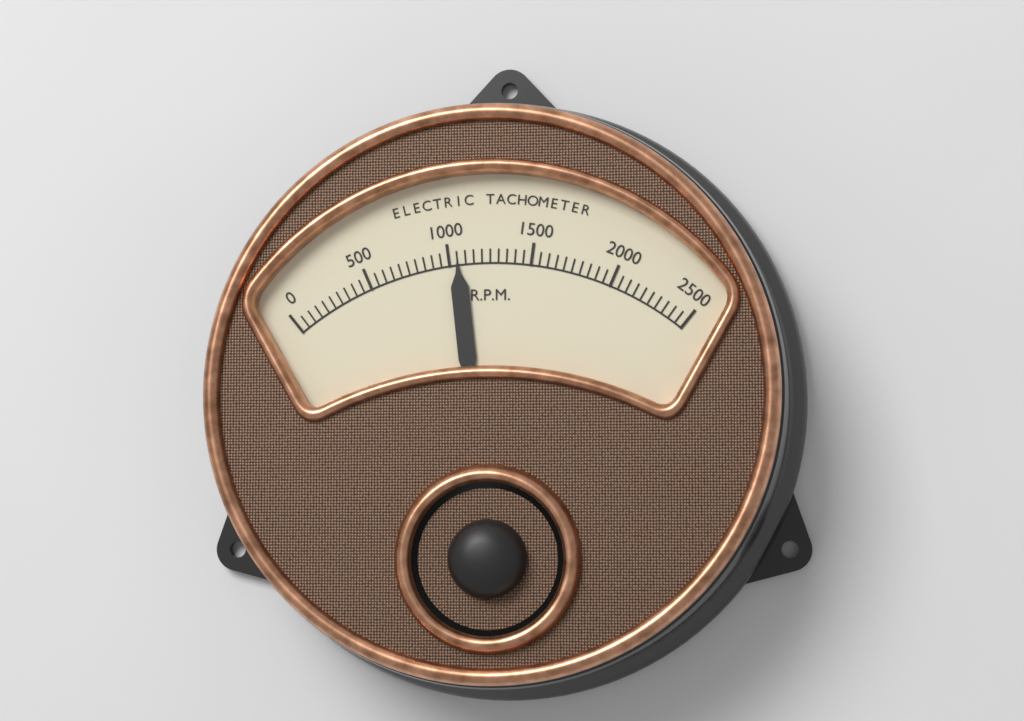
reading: 1050 RPM
